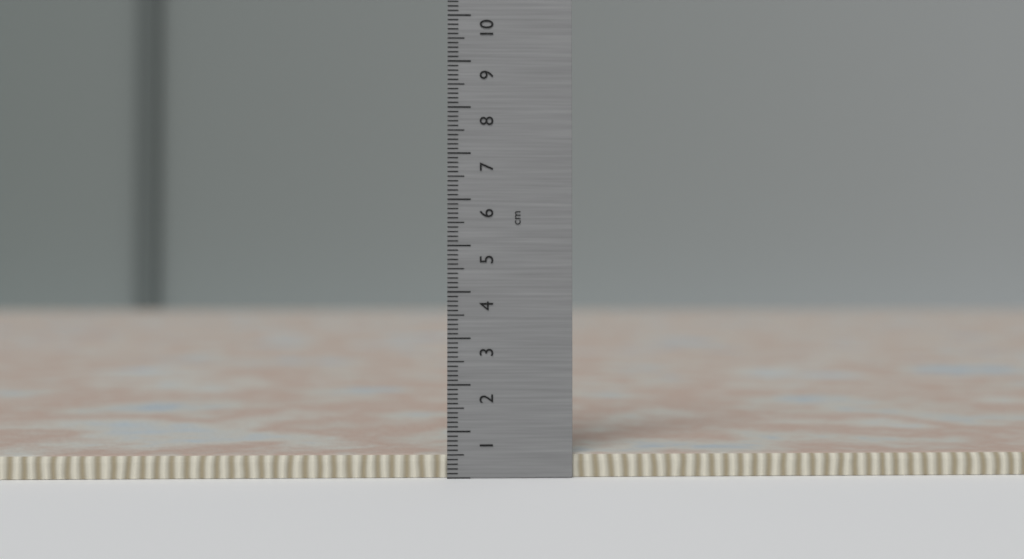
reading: 0.5 cm
